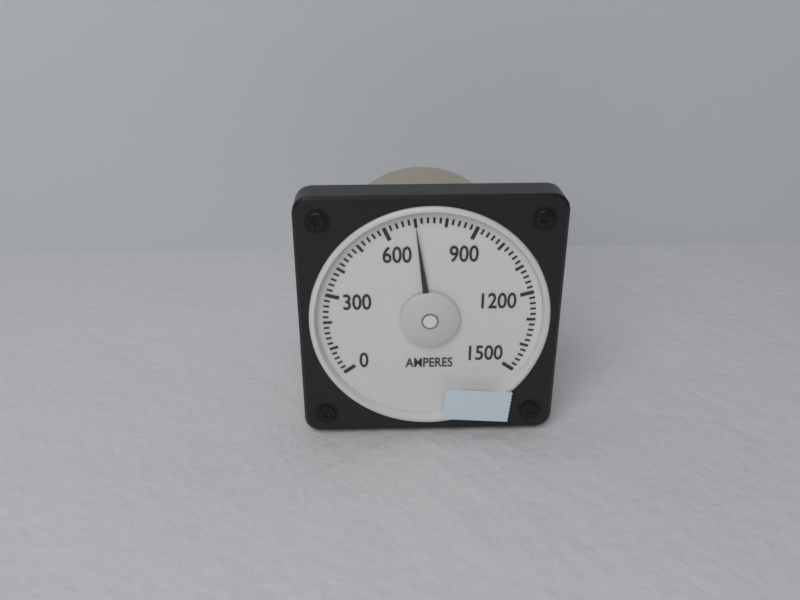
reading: 700 A
